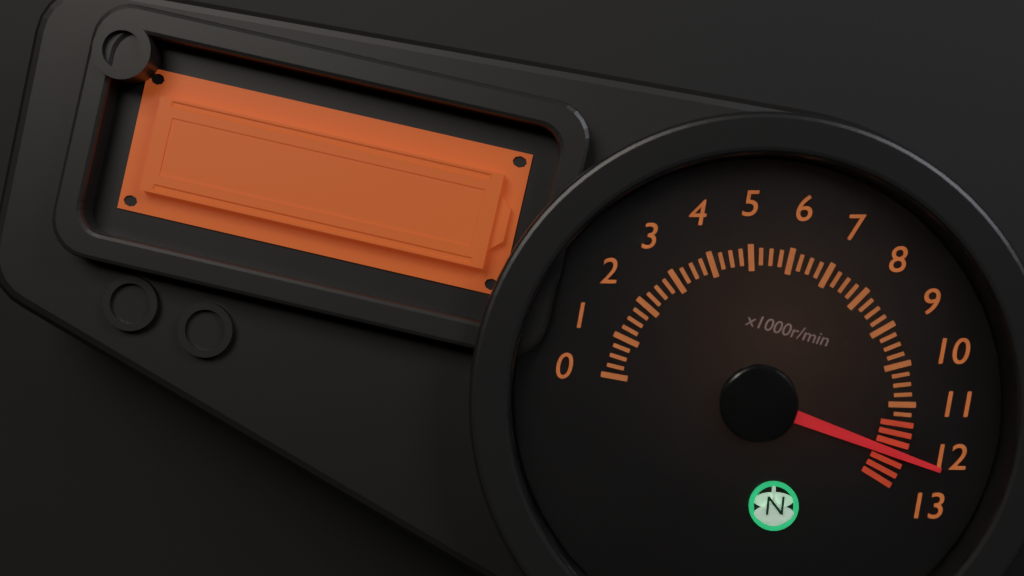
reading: 12.25 x1000r/min
